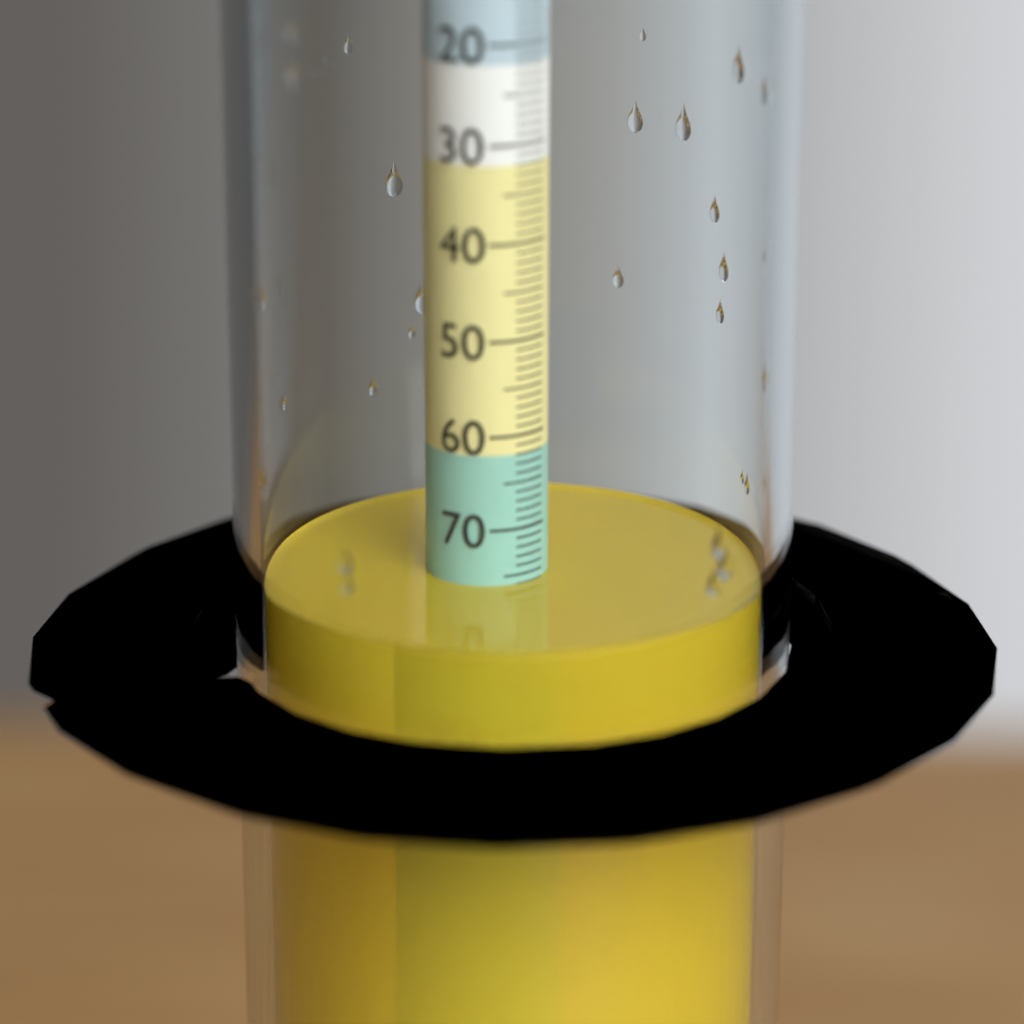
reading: 76 (no unit)
